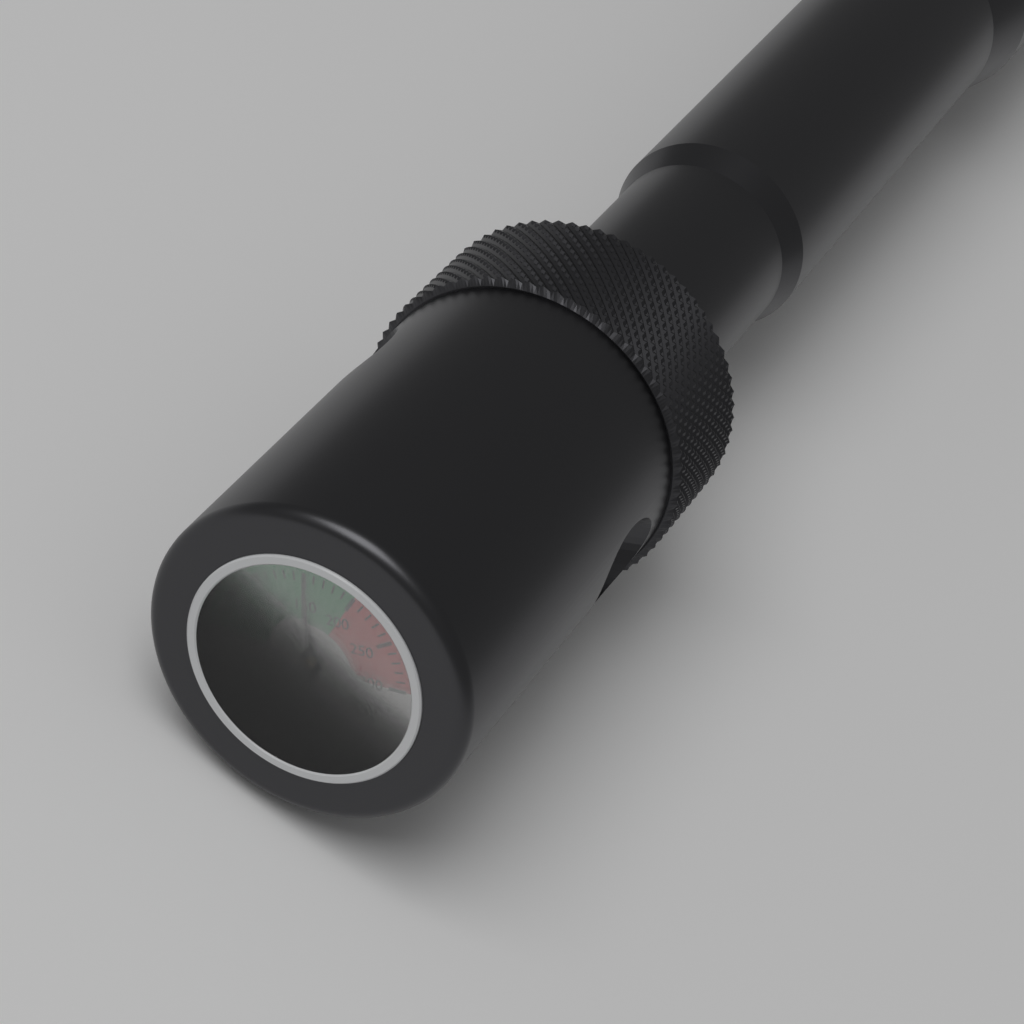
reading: 150 bar
